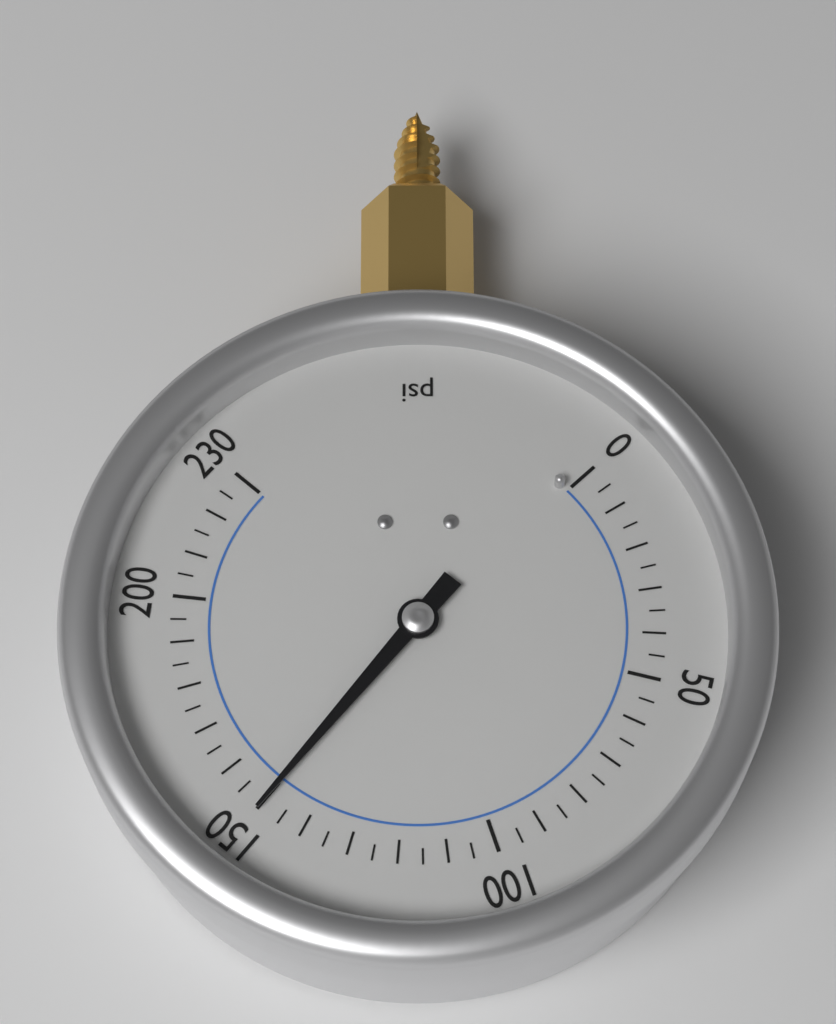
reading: 150 psi
